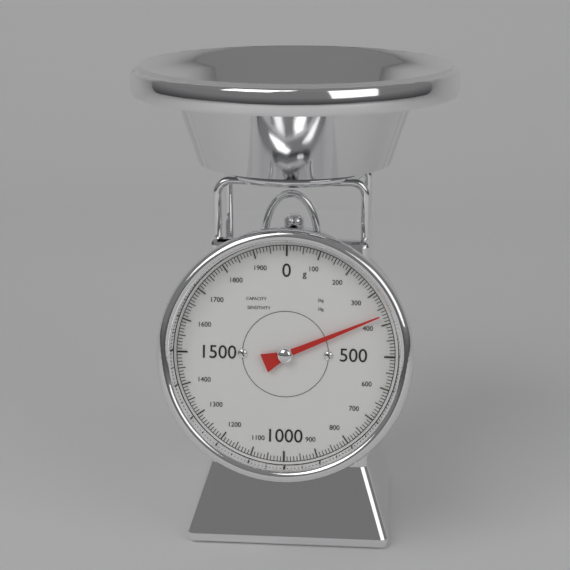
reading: 370 g
